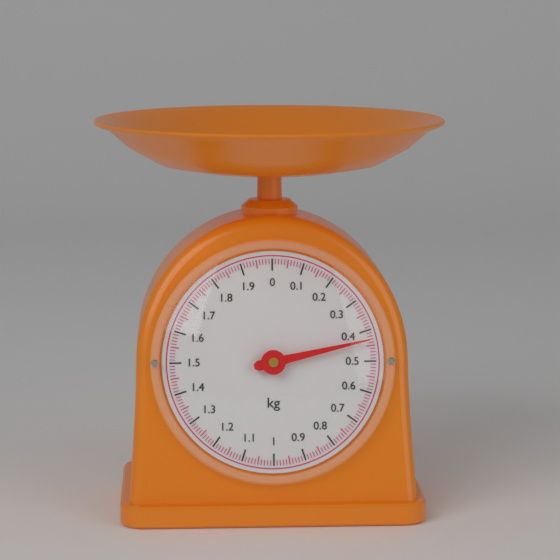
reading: 0.43 kg
